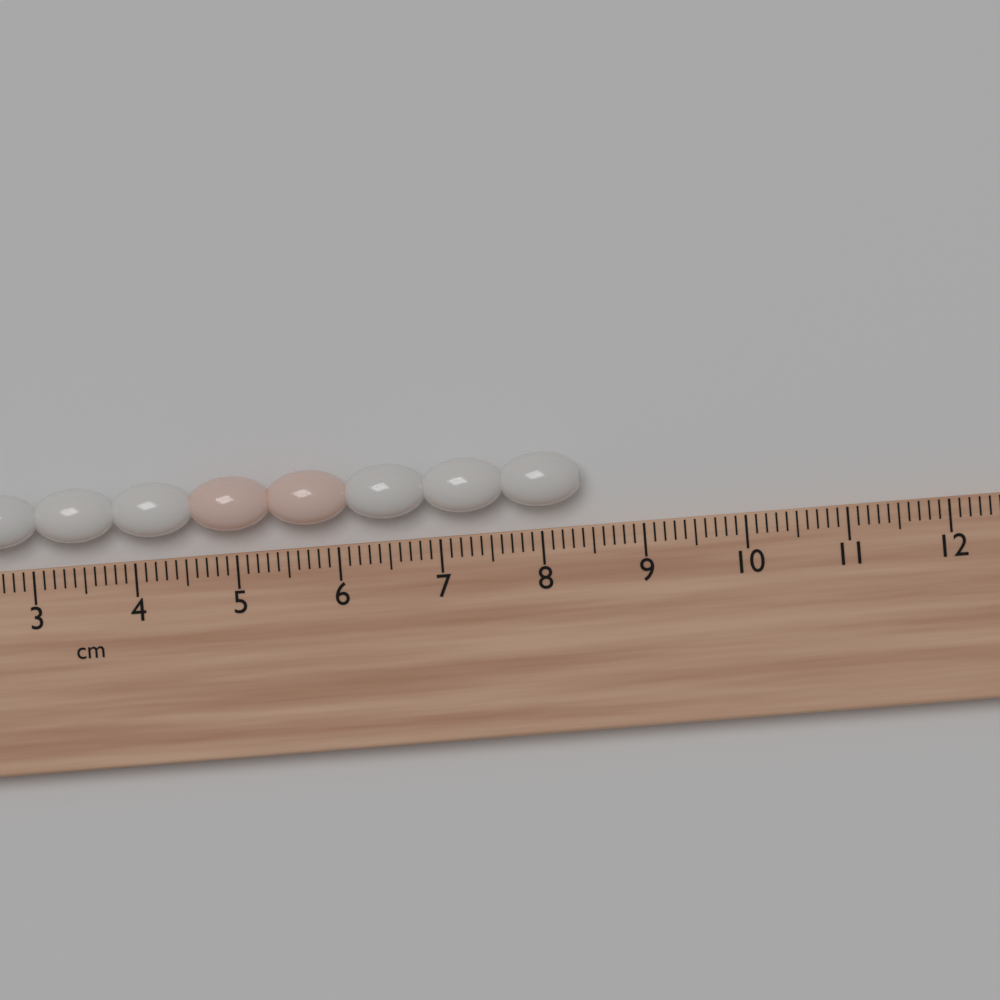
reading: 8.4 cm
